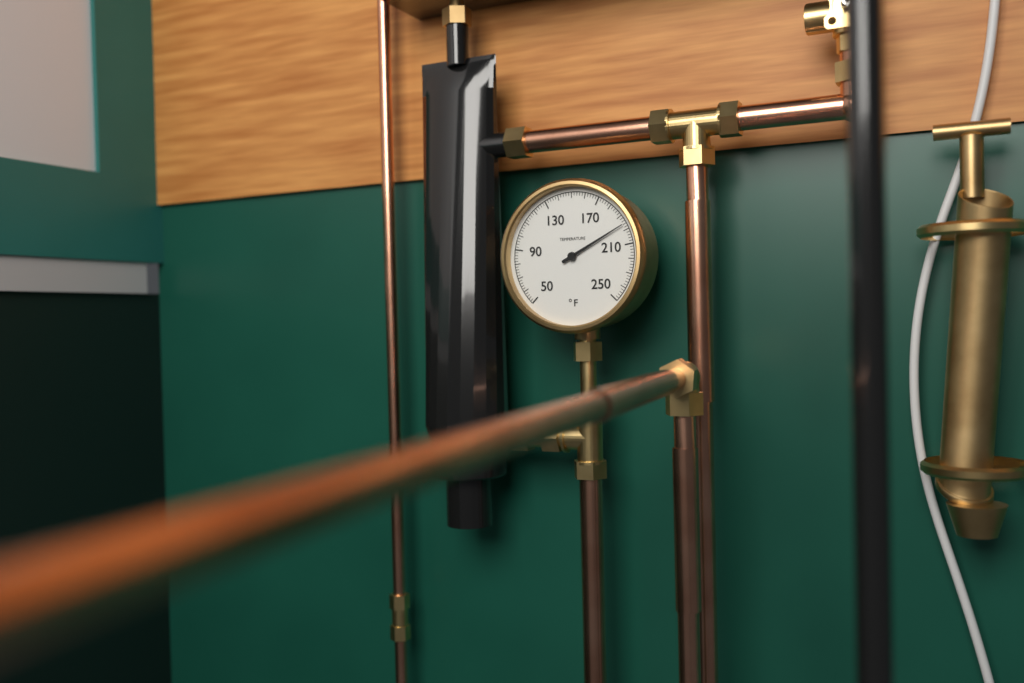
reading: 196 °F
